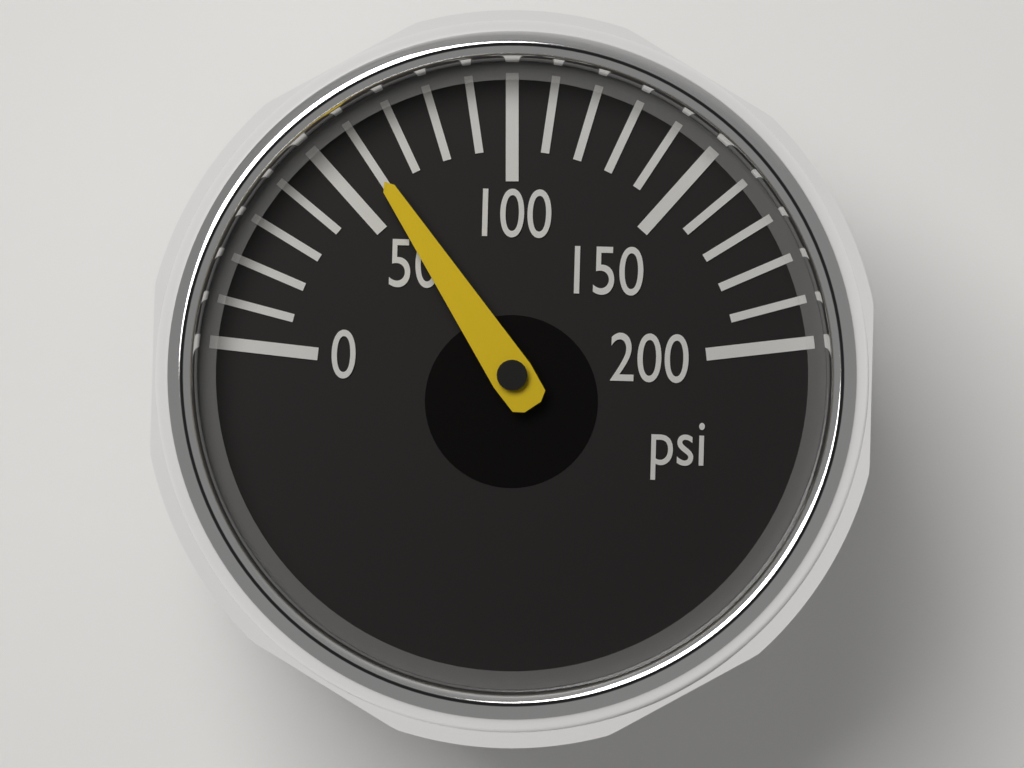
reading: 60 psi
